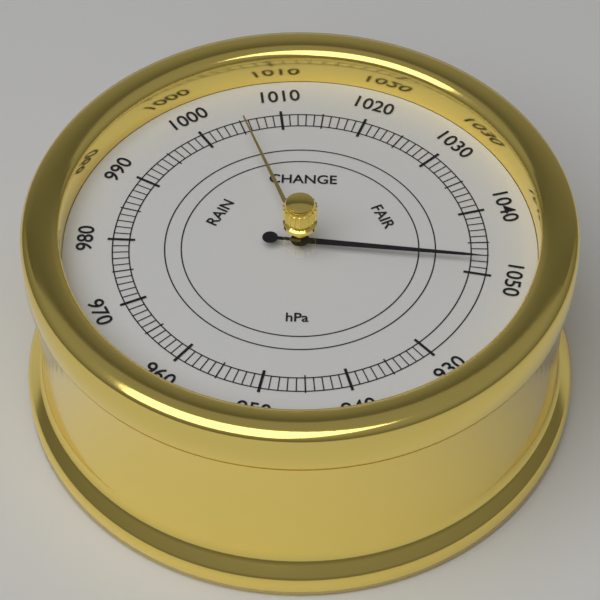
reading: 1048 hPa
